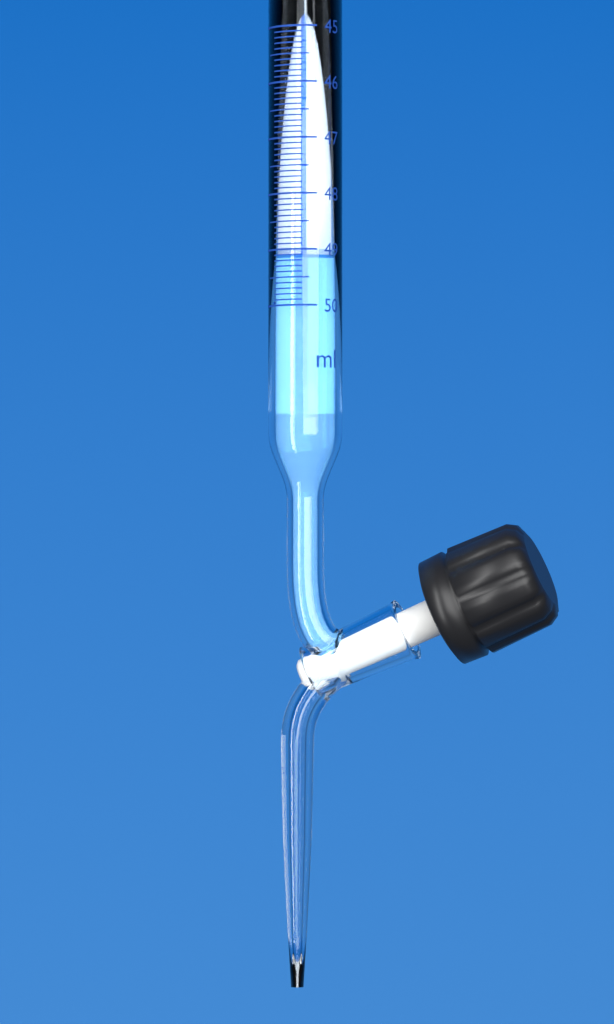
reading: 49.1 ml
